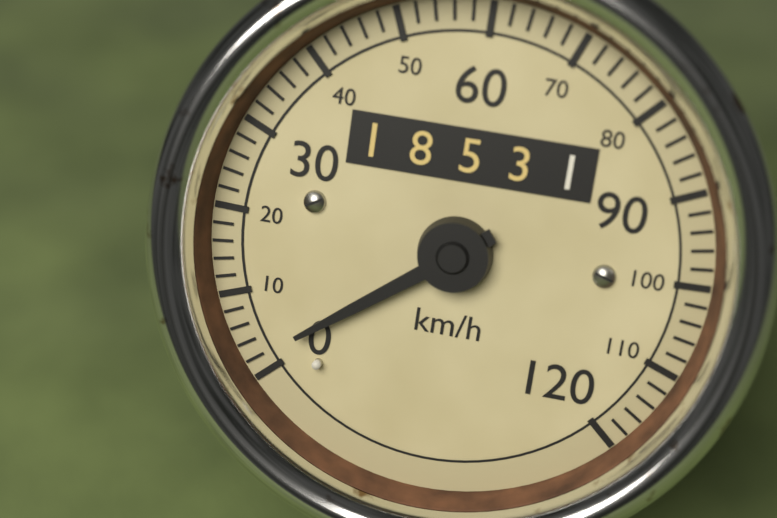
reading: 2 km/h
